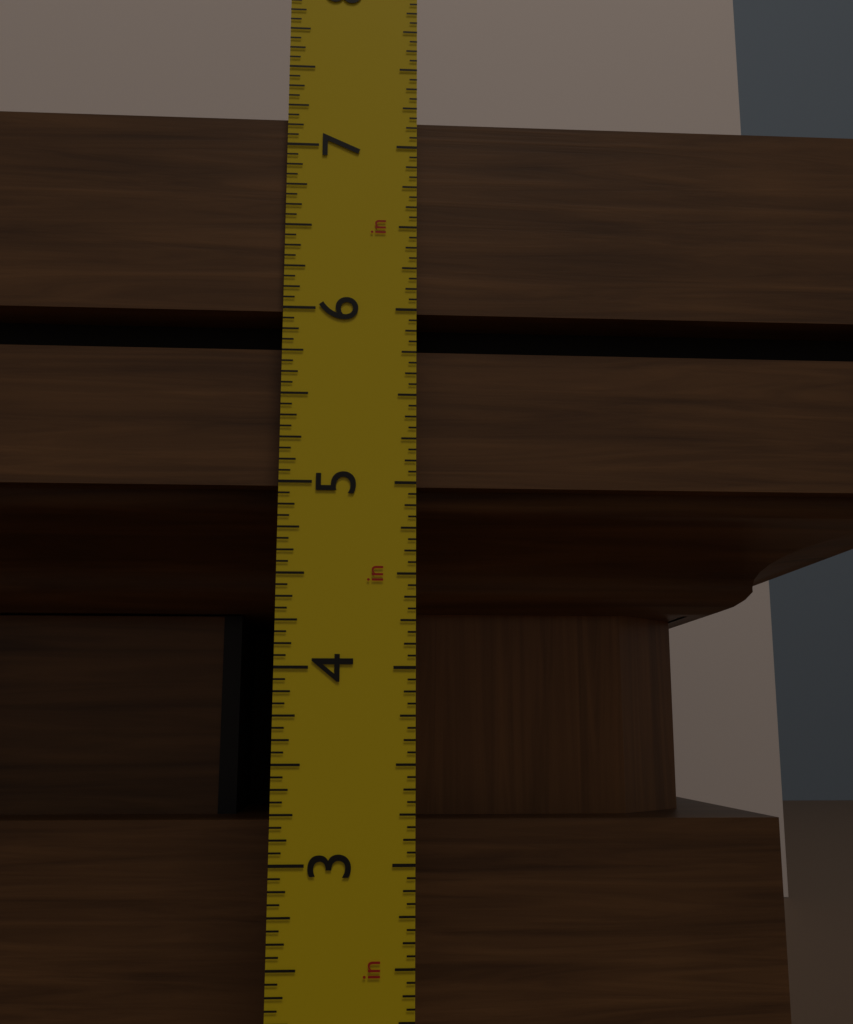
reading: 7.1875 in
